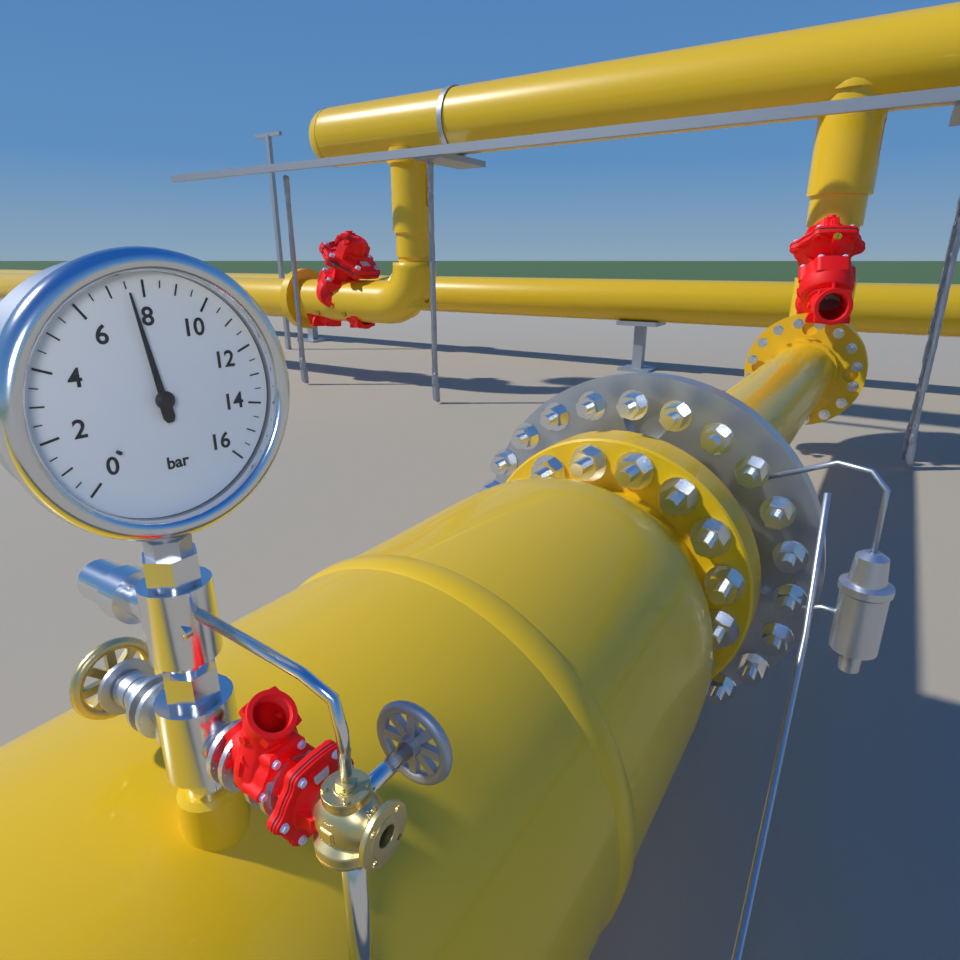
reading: 7.5 bar
